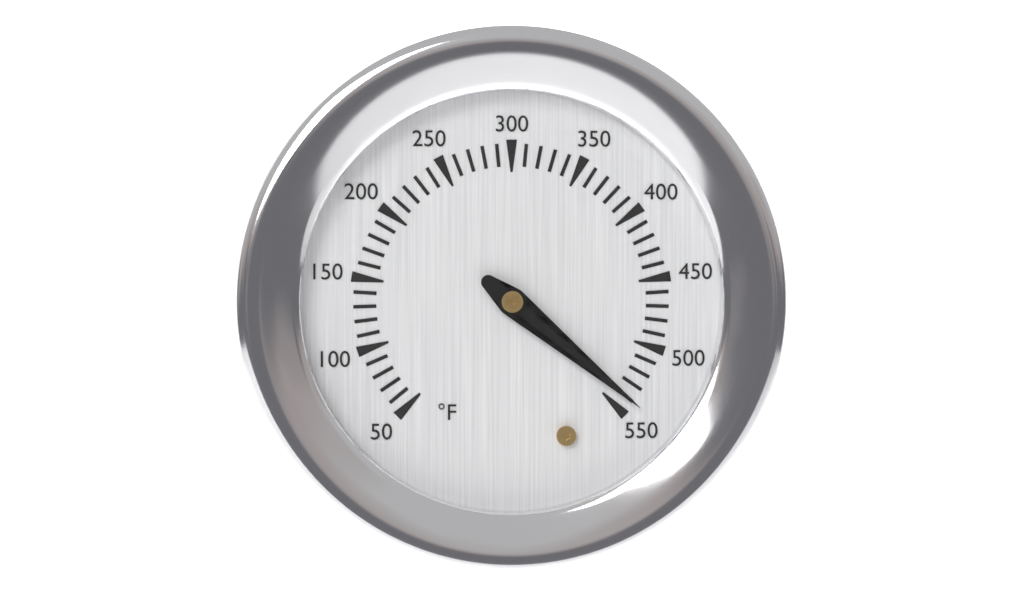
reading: 540 °F
